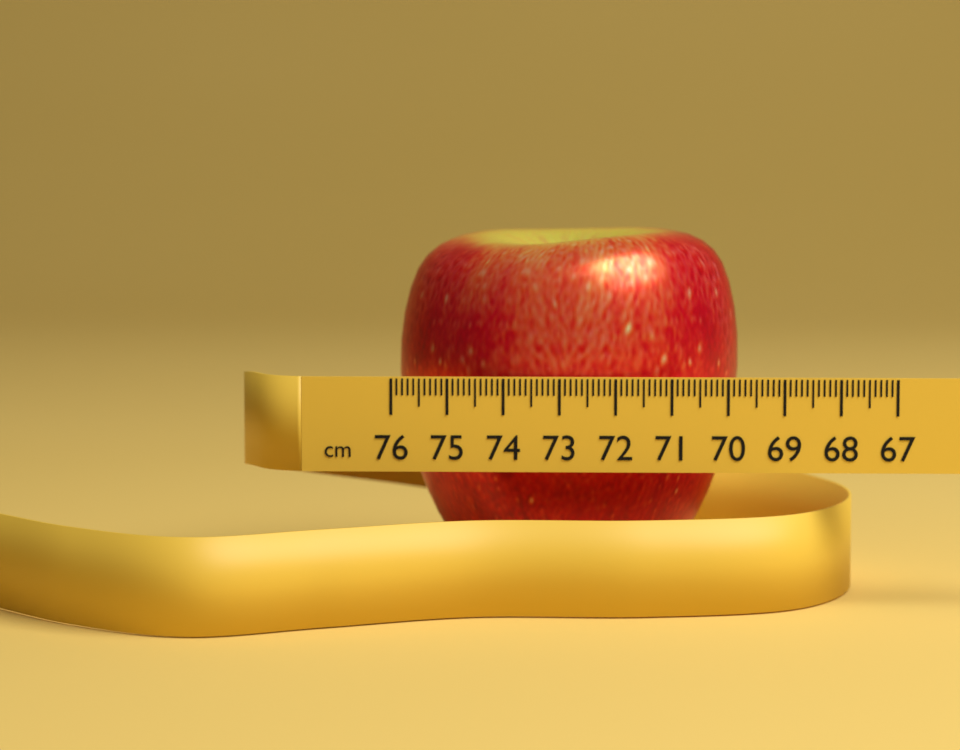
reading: 69.7 cm
